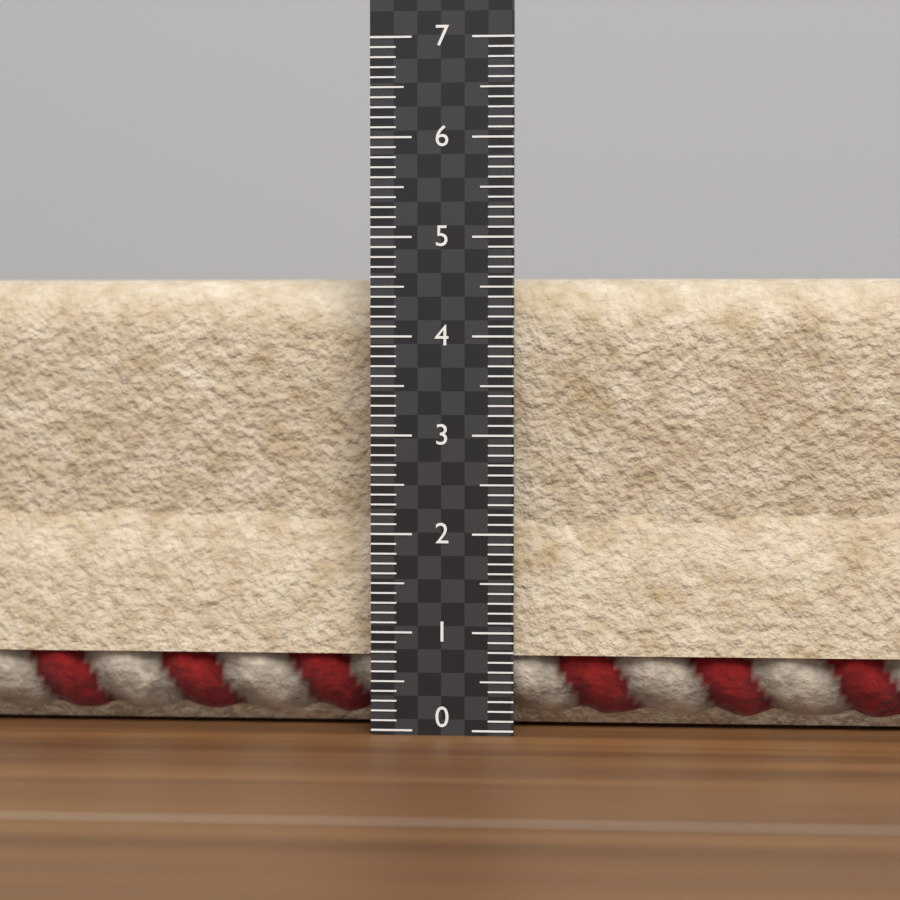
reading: 4.6 (no unit)
